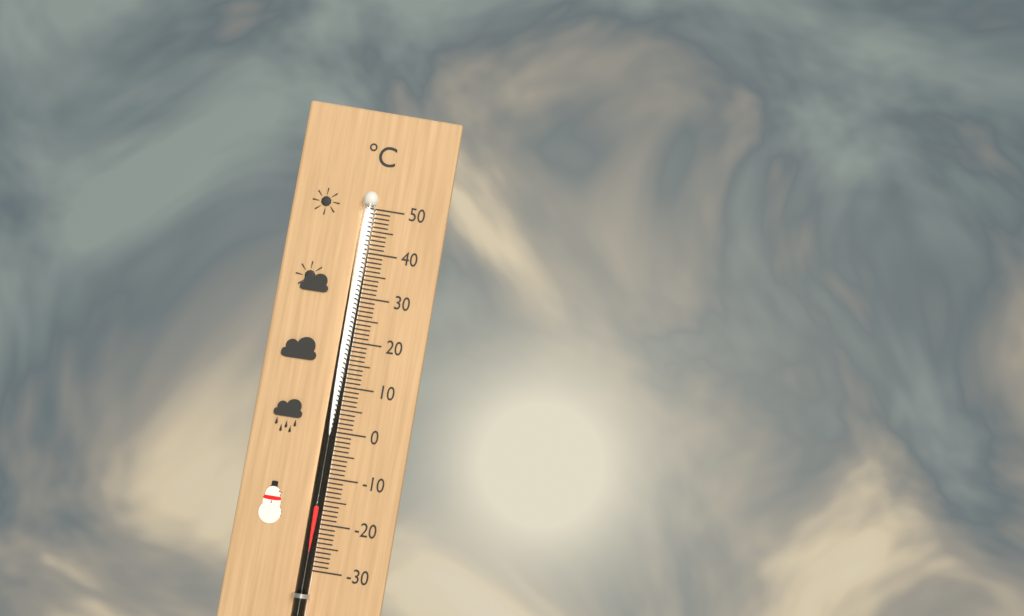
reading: -16 °C
